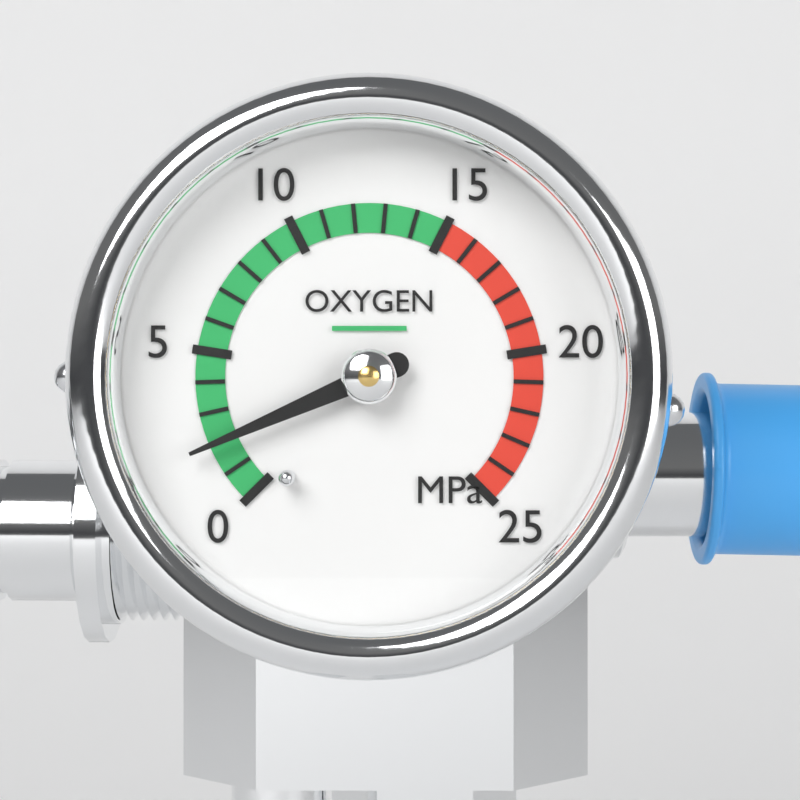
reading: 2 MPa
